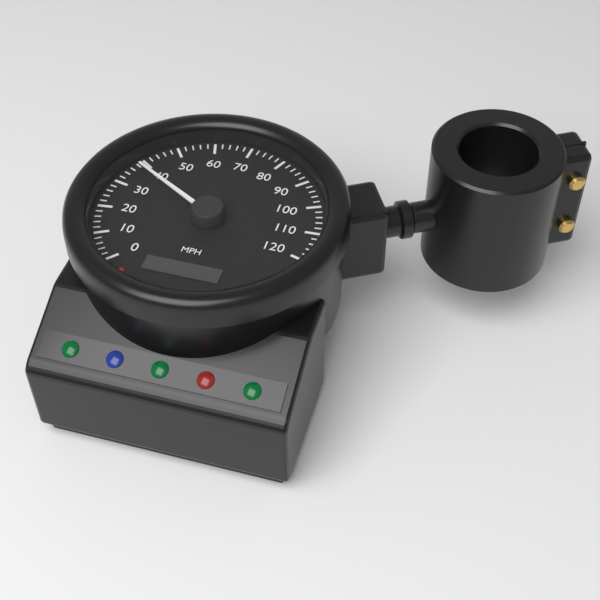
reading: 38 mph
